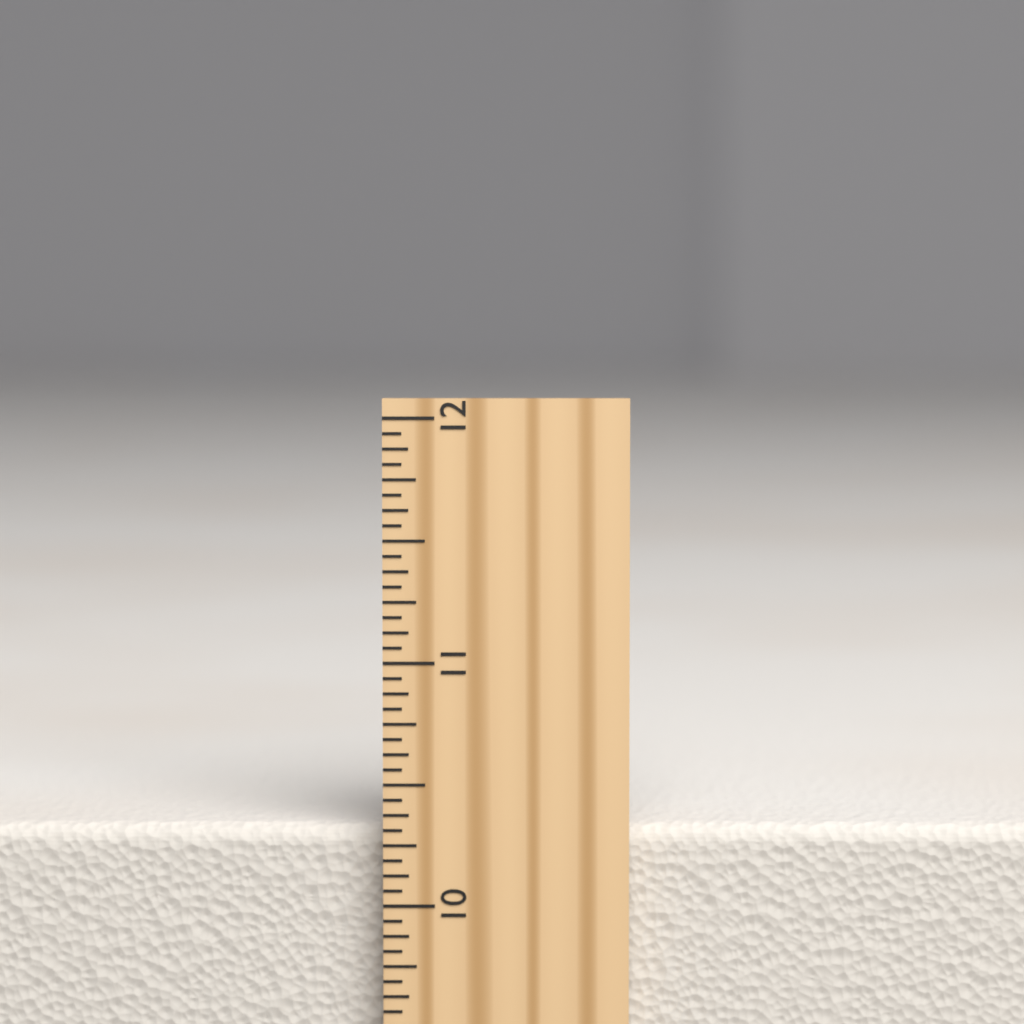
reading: 10.3125 inch
